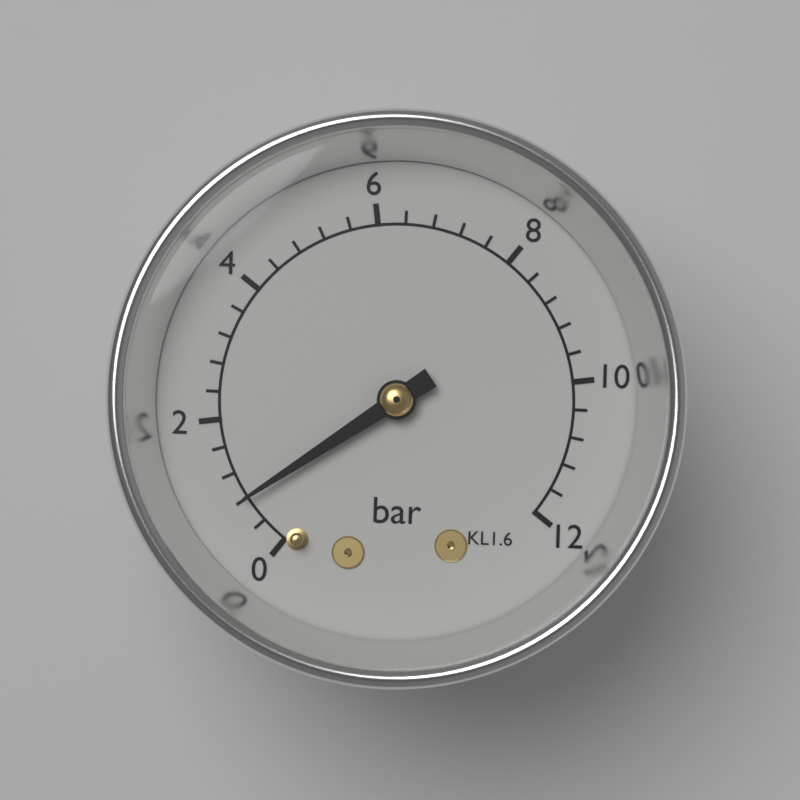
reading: 0.8 bar
